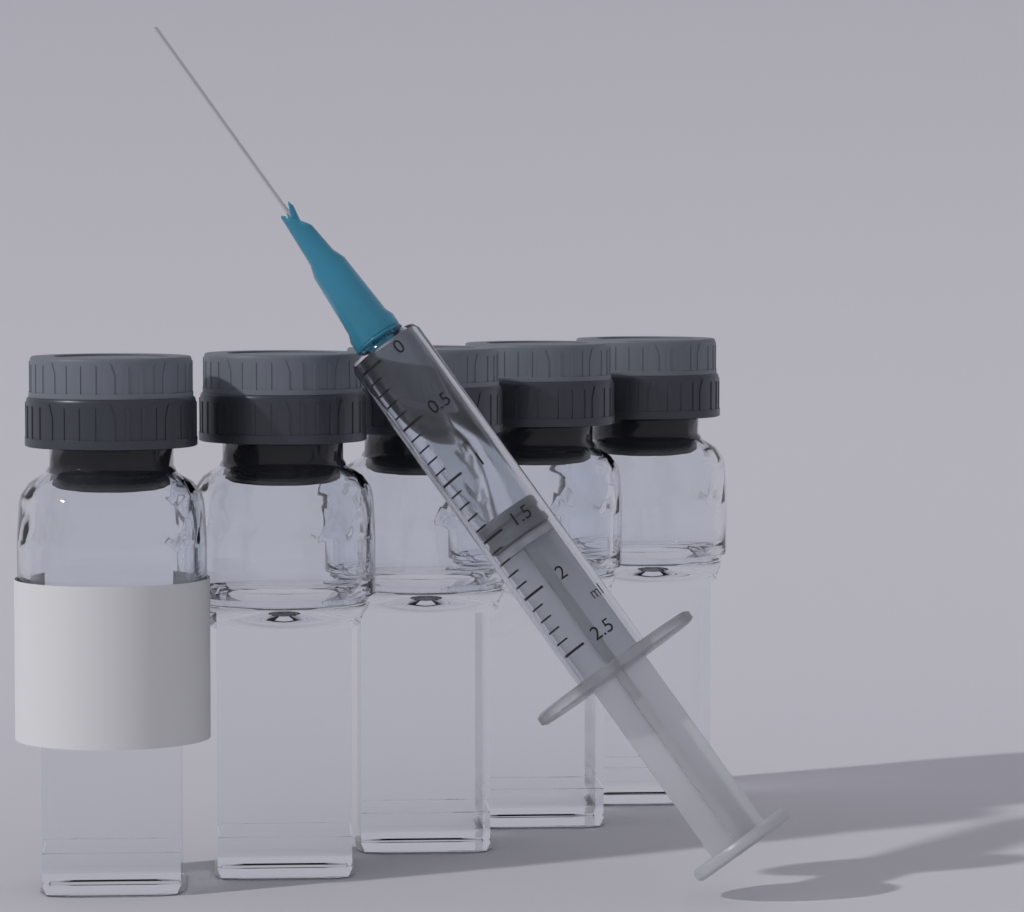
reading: 1.4 ml
